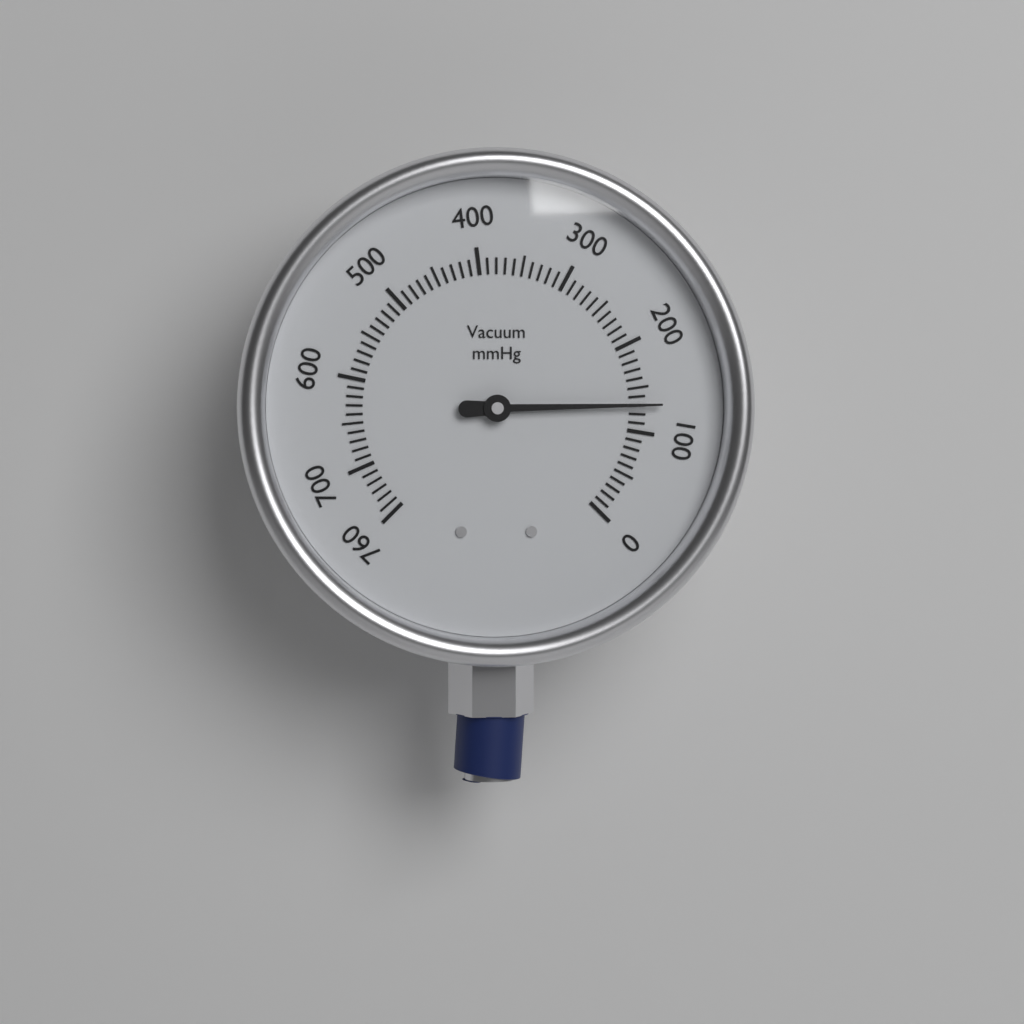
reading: 130 mmHg
